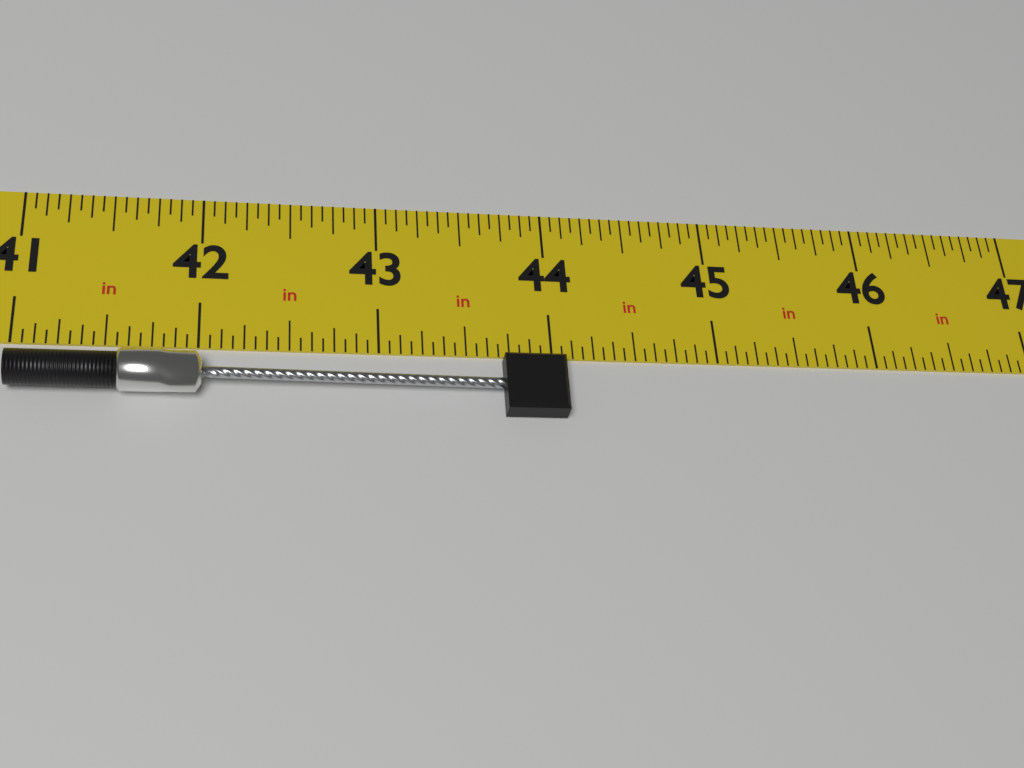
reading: 44.0625 in
